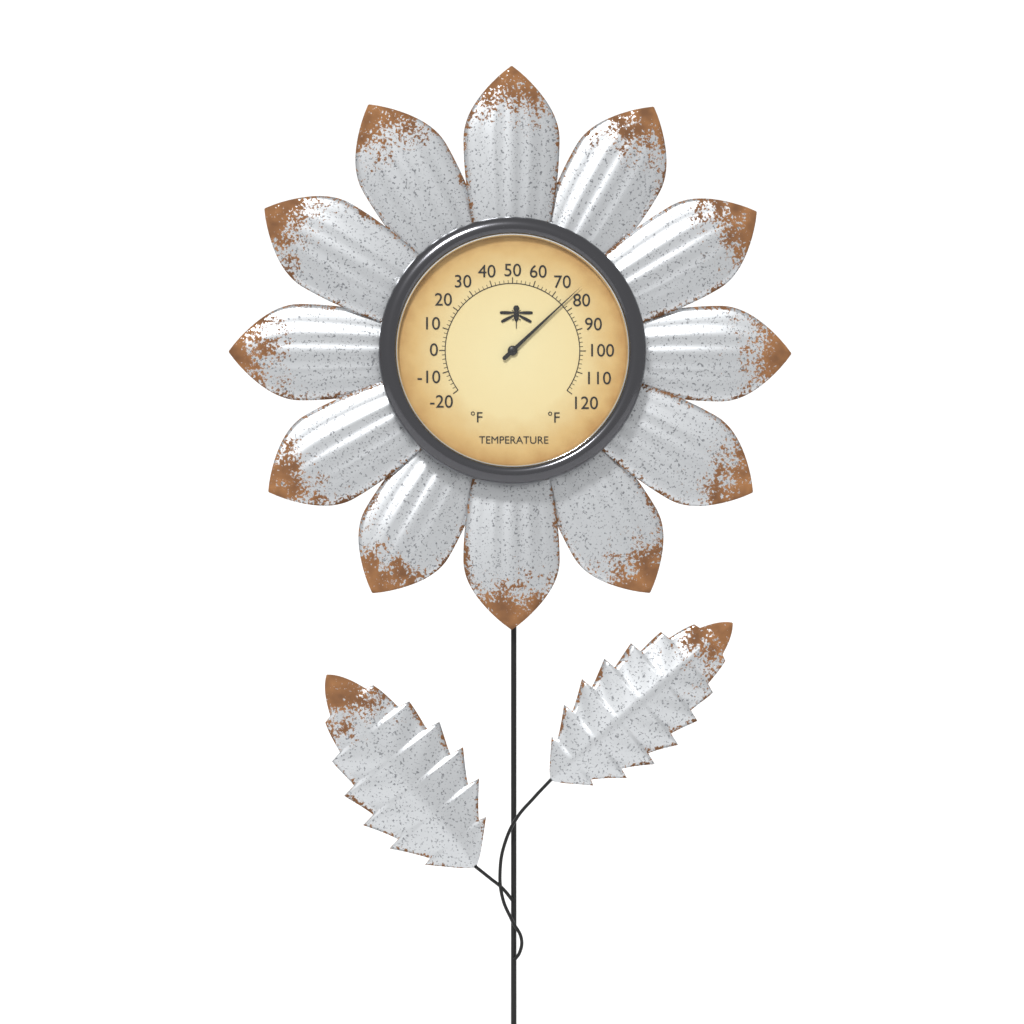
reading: 76 °F
